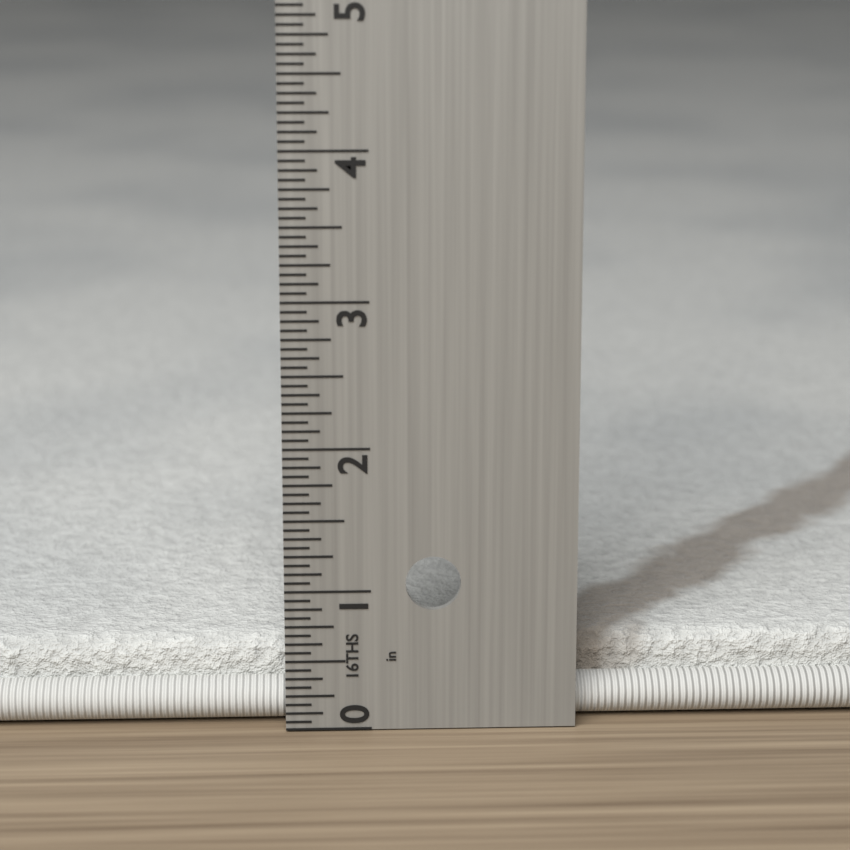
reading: 0.5625 in
